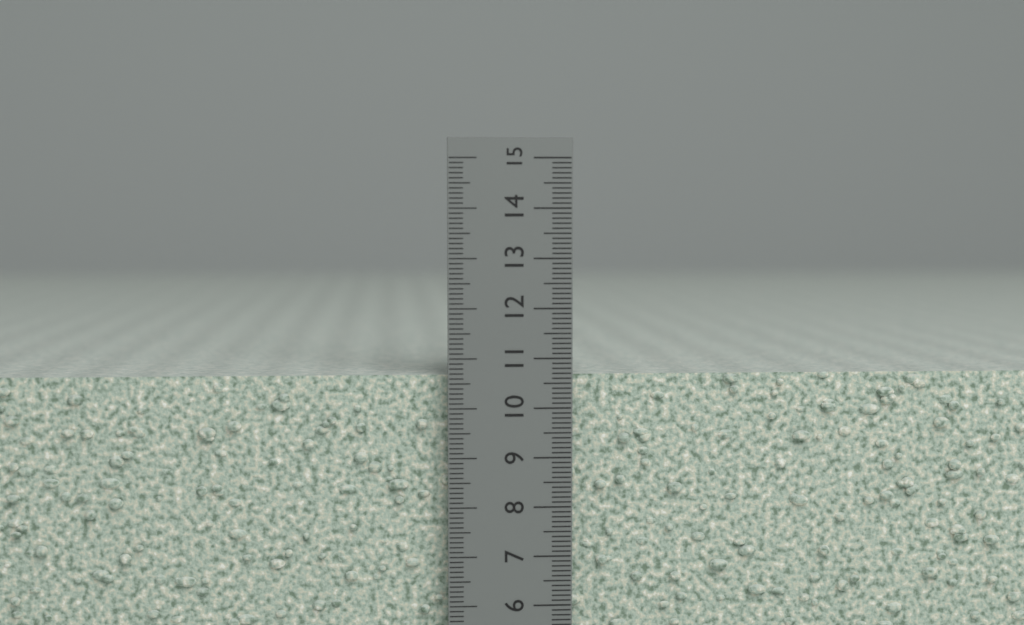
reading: 10.7 cm
